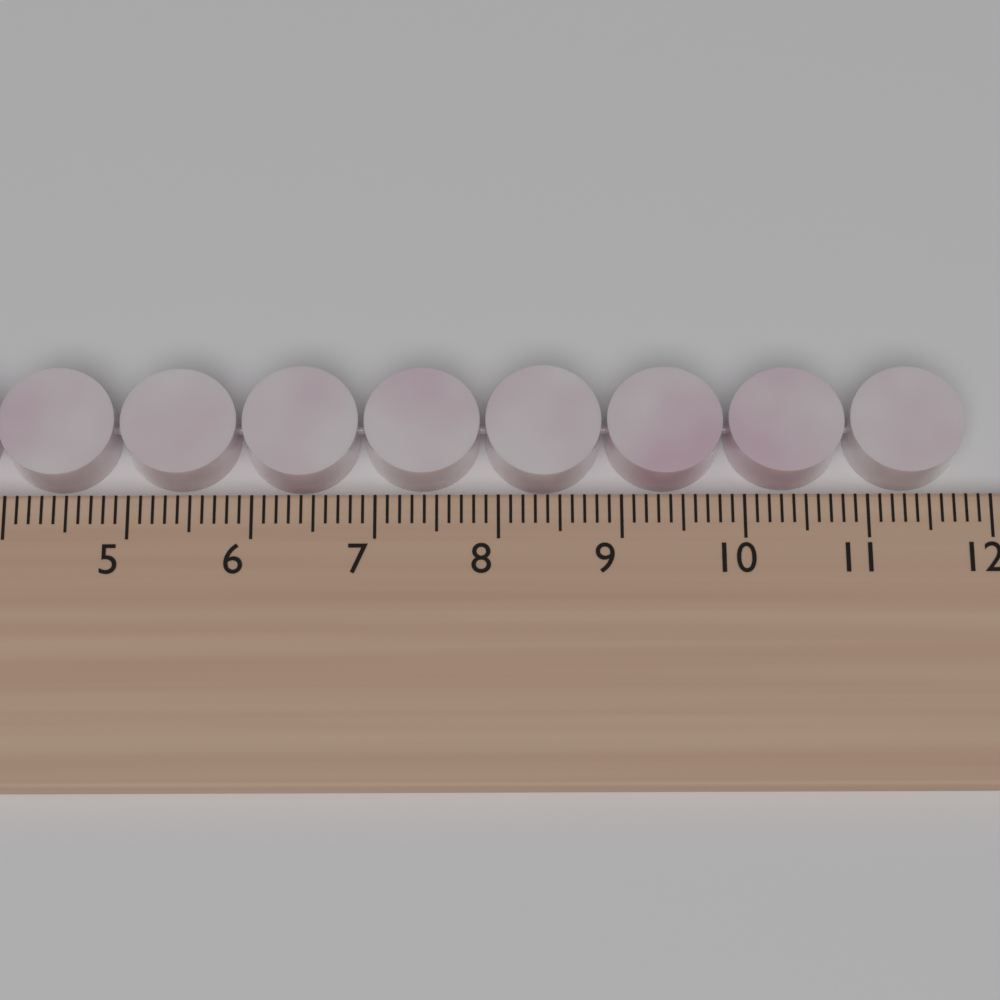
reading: 11.8 cm
